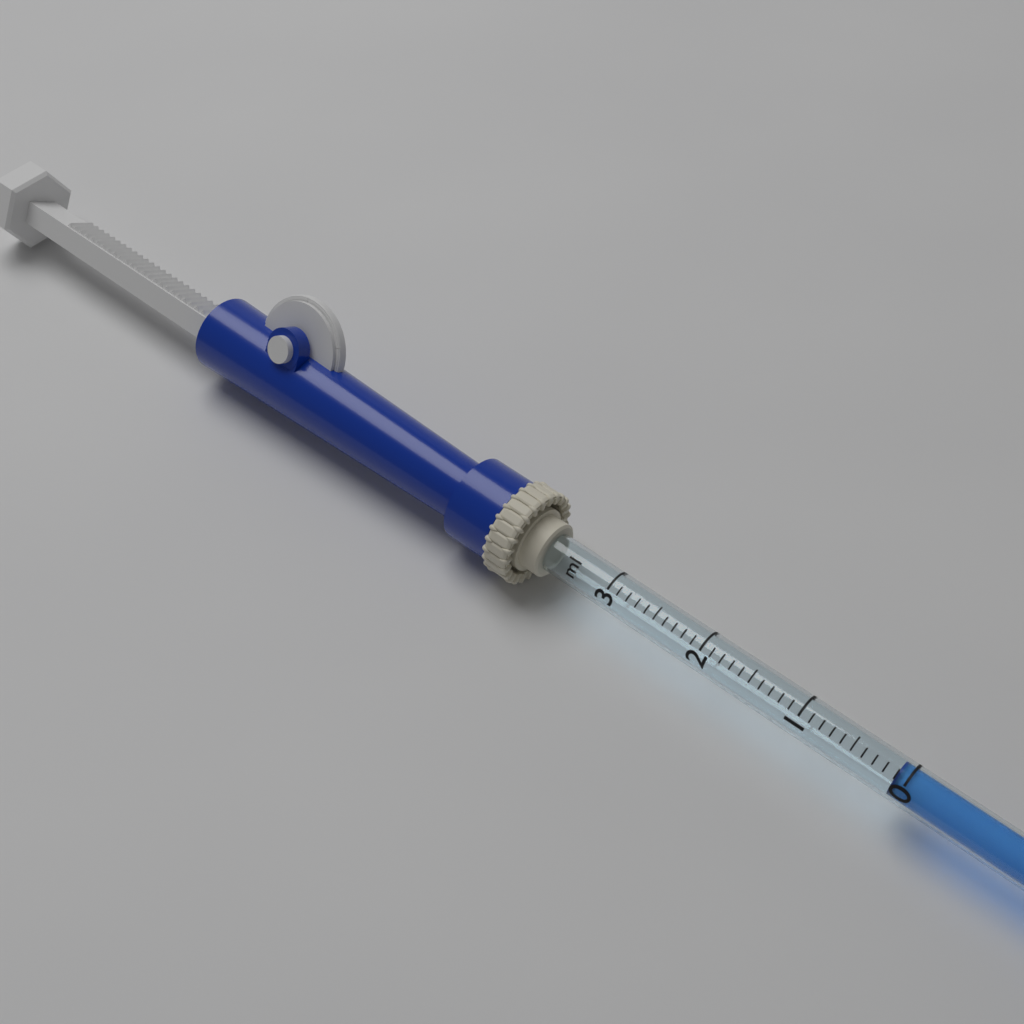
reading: 0.1 ml
